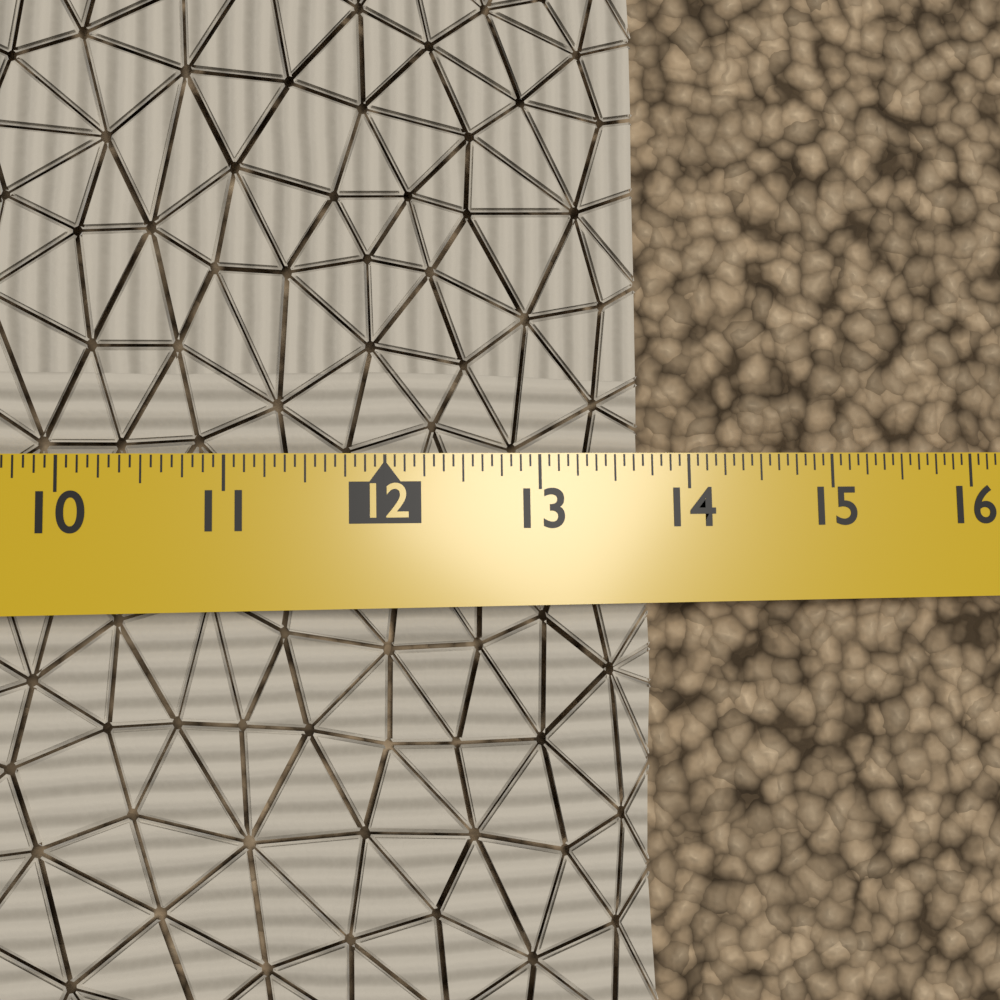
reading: 13.7500 in
